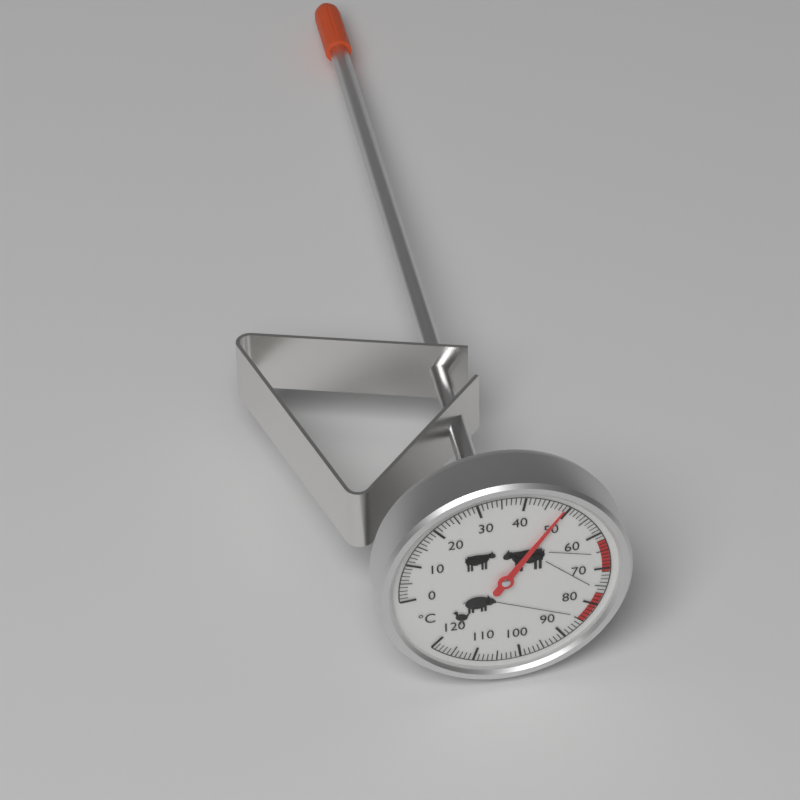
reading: 49 °C
